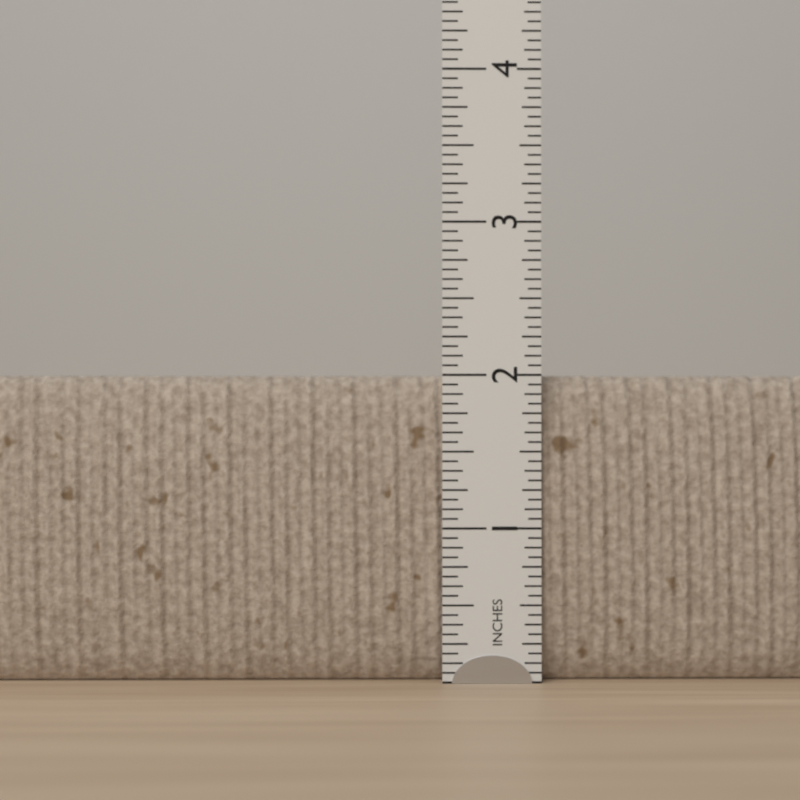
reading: 2.0000 in
